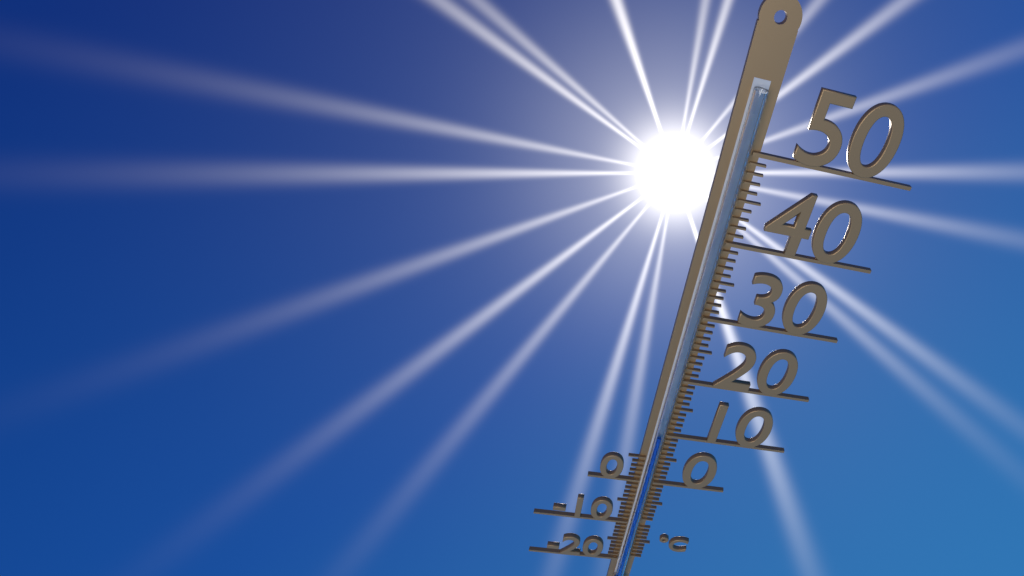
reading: 10 °C
